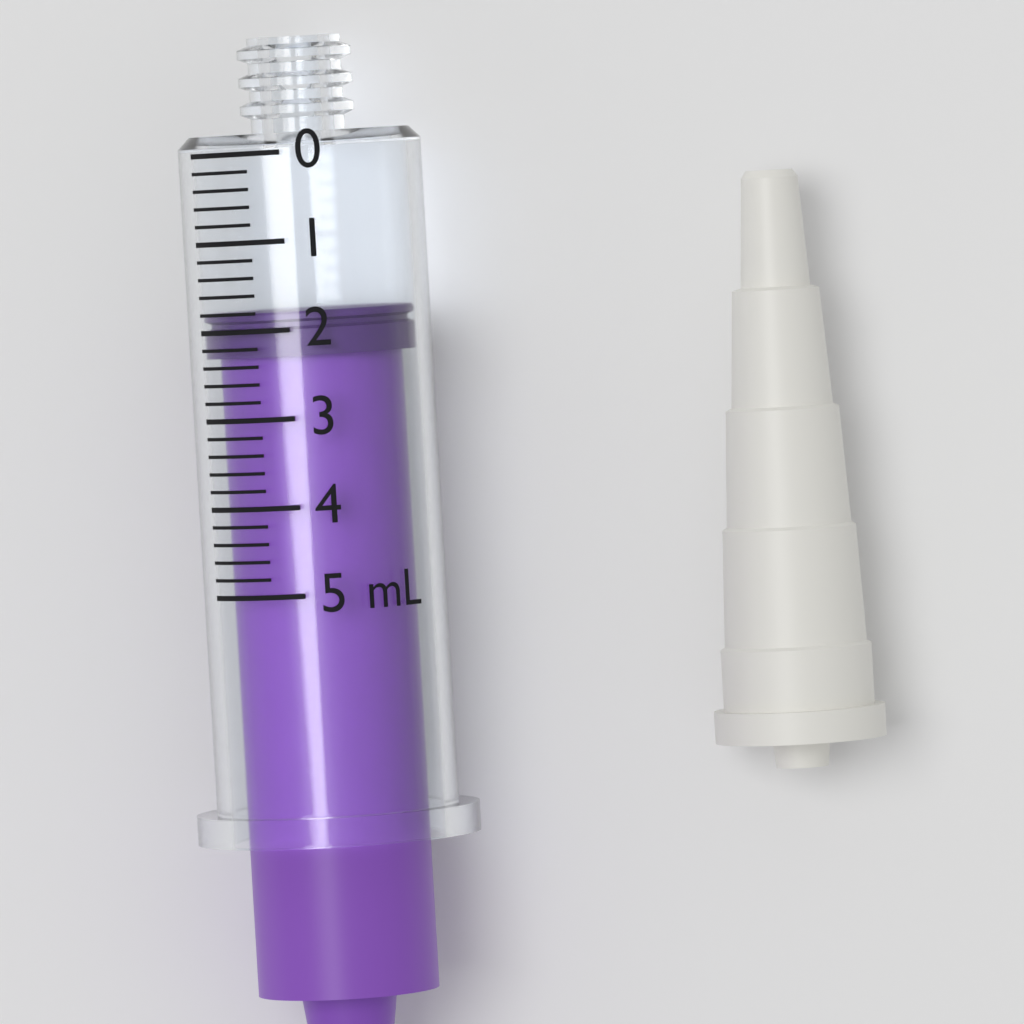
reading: 1.8 mL
